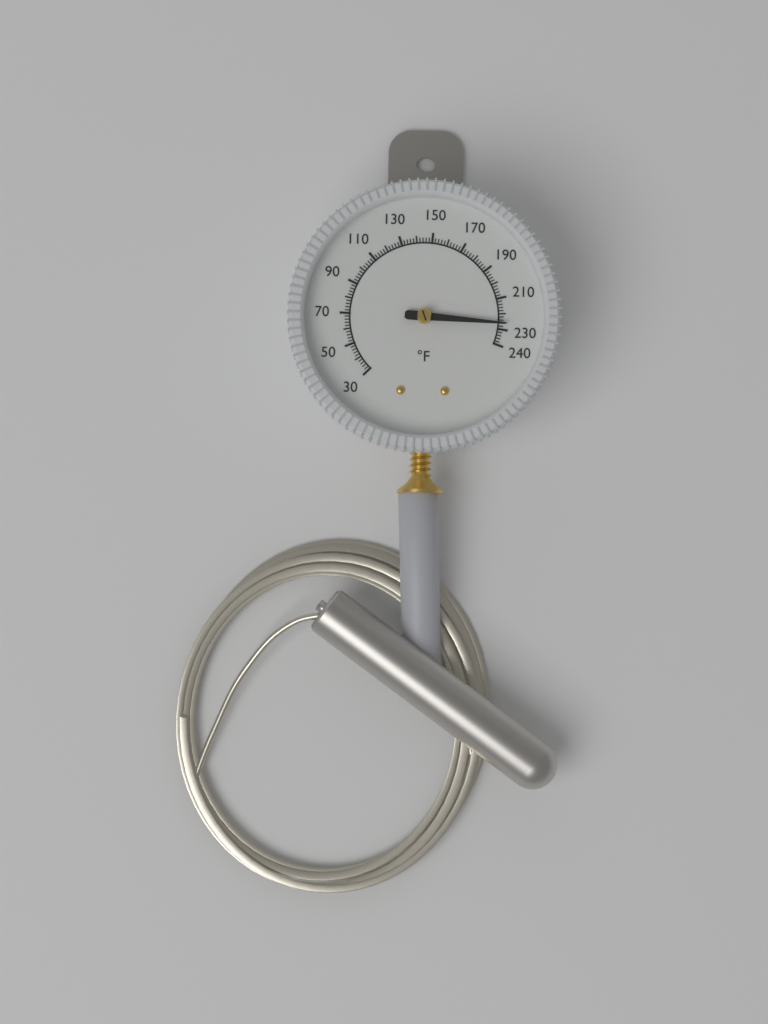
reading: 226 °F
